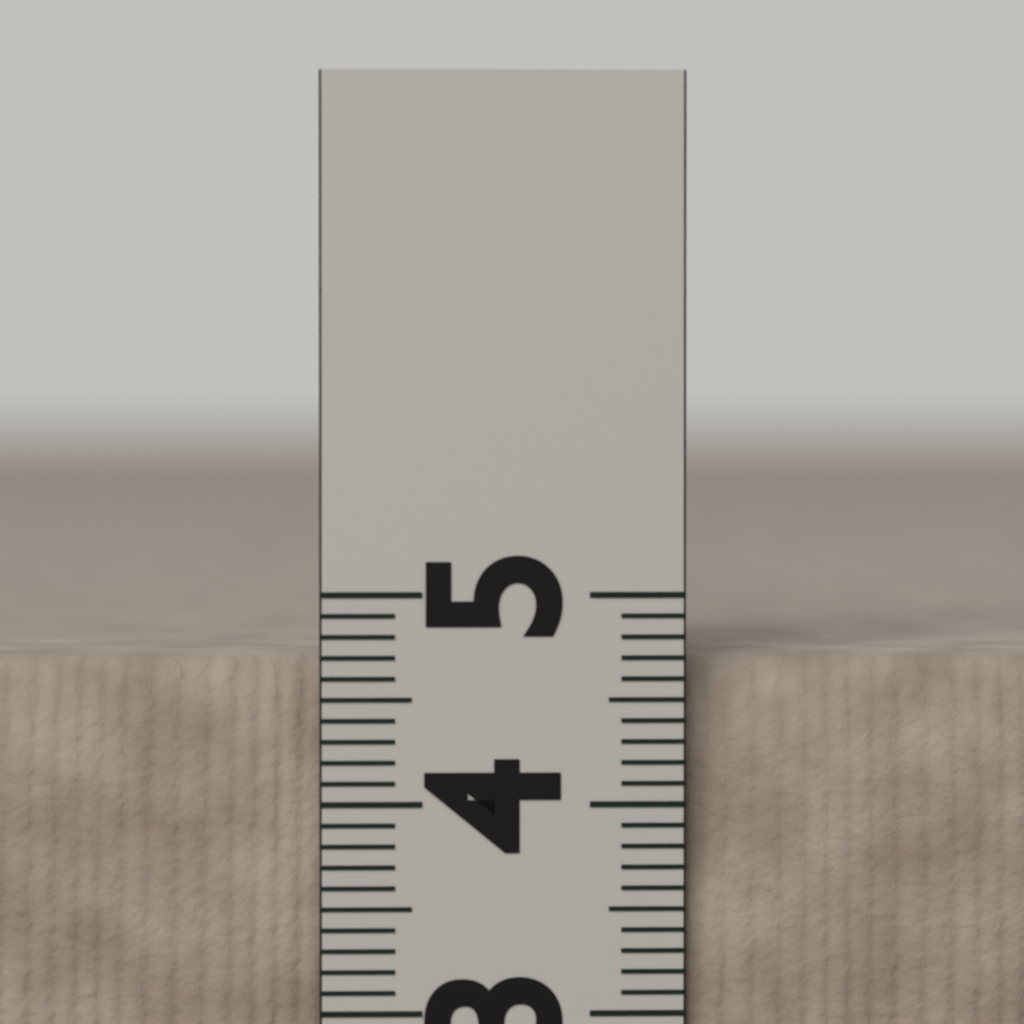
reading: 4.7 (no unit)
